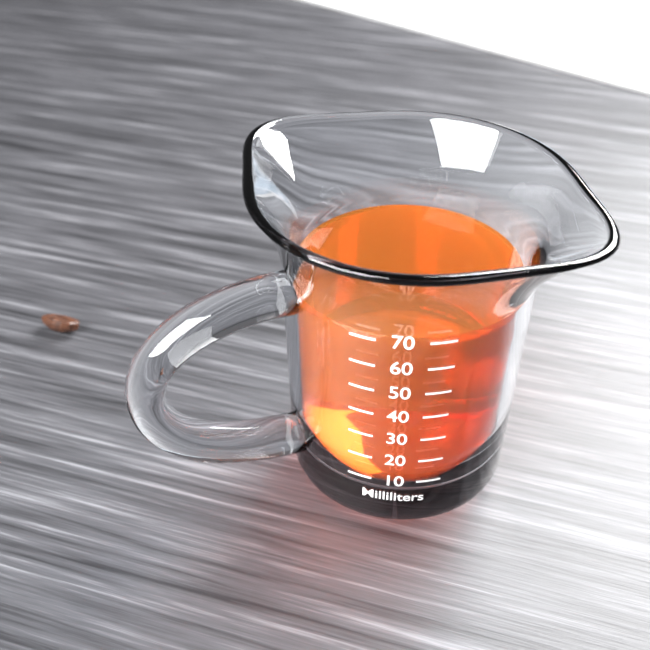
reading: 70 ml
